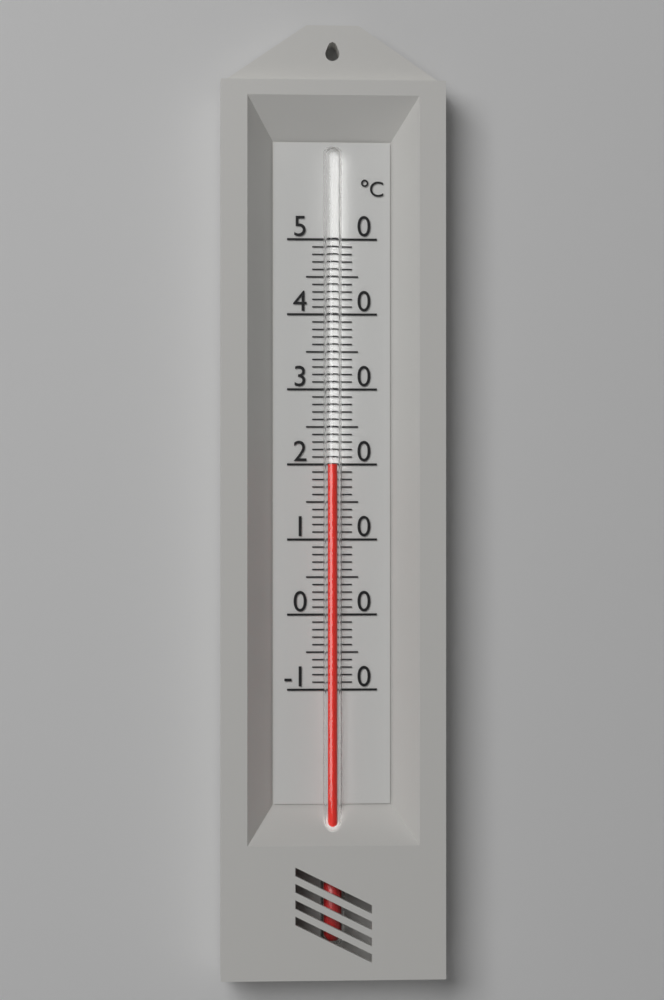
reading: 20 °C
